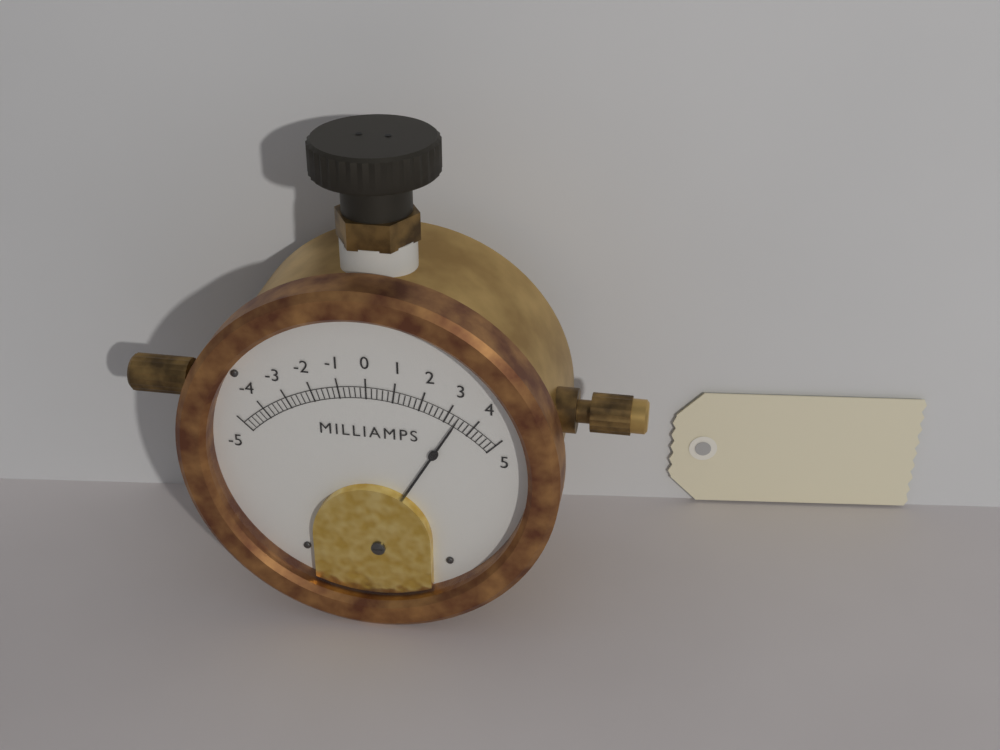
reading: 3.4 mA
